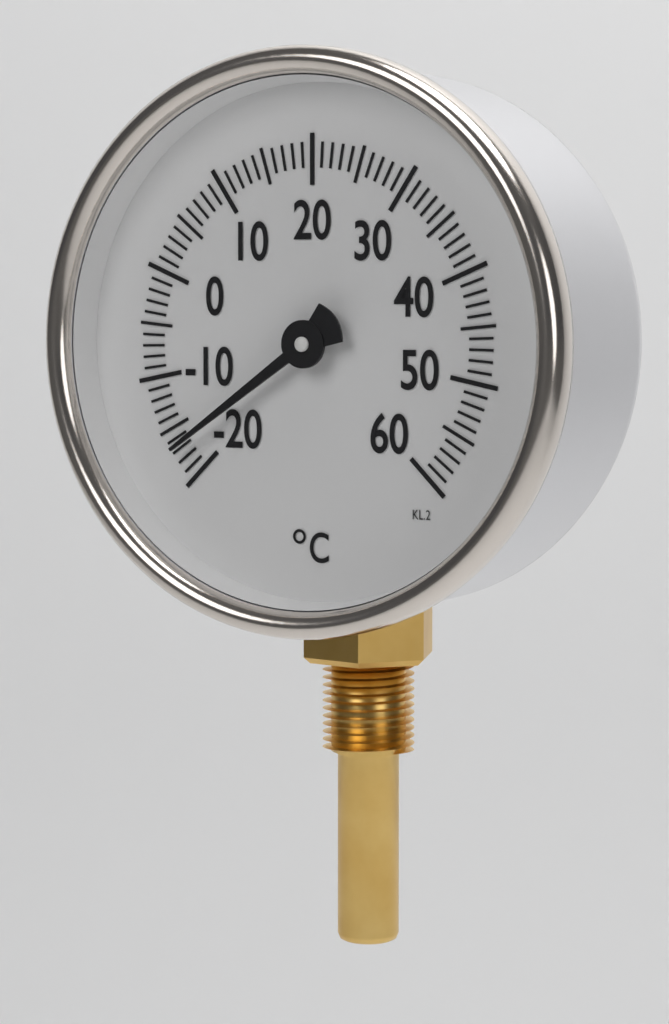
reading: -17 °C
